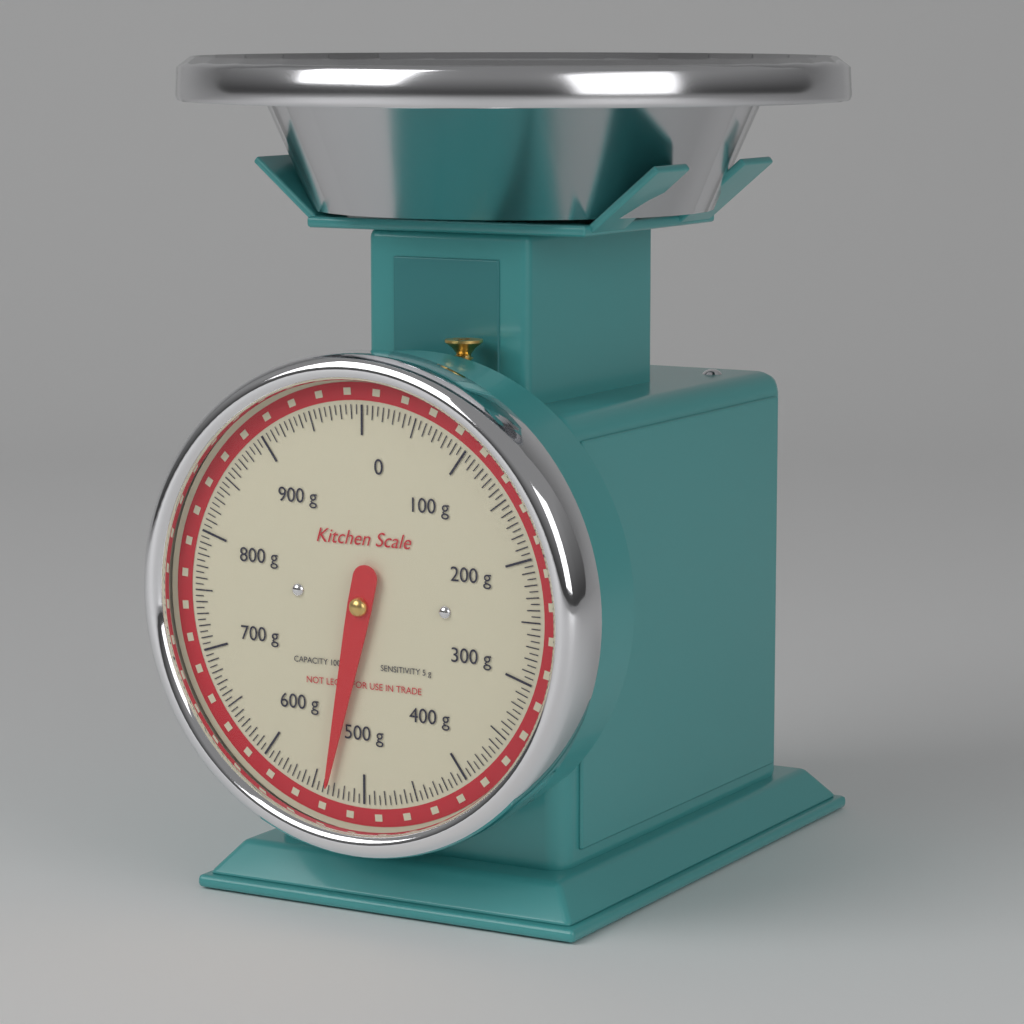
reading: 535 g
